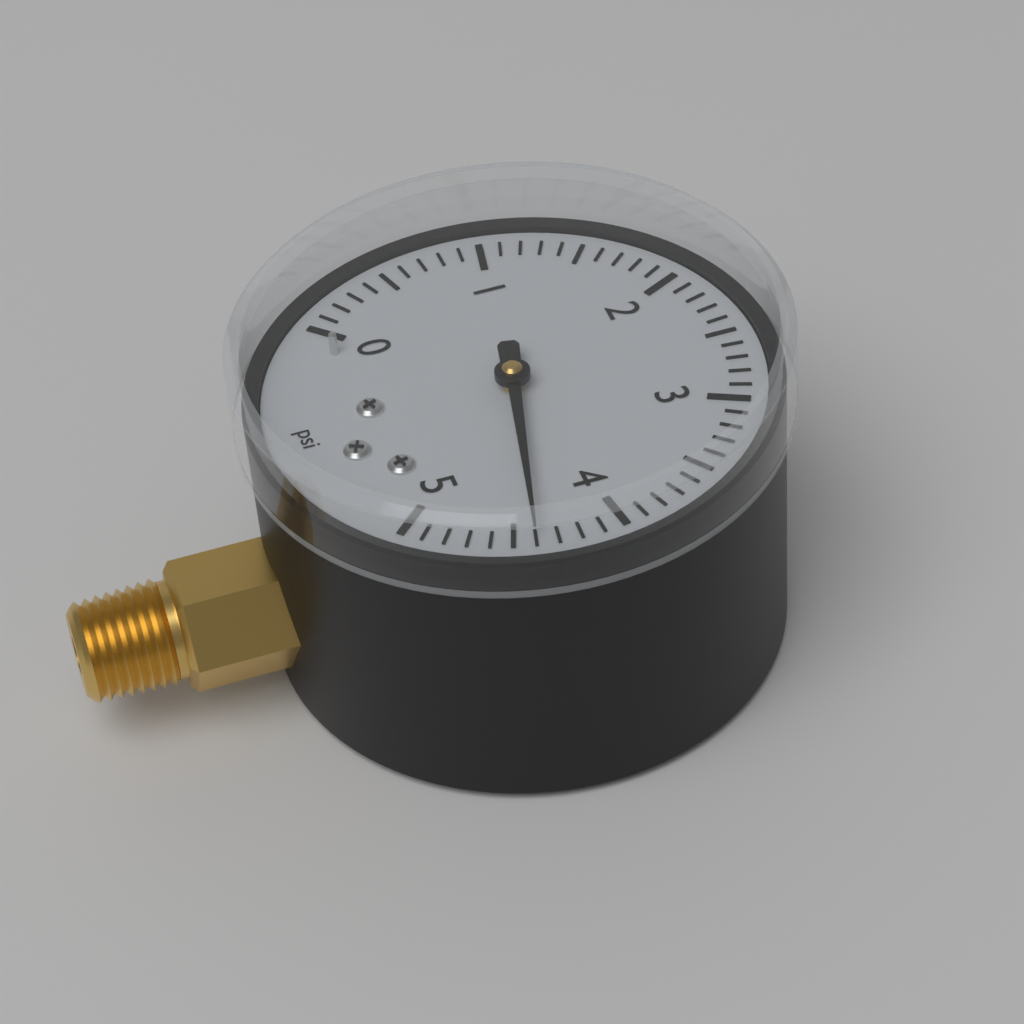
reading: 4.4 psi
